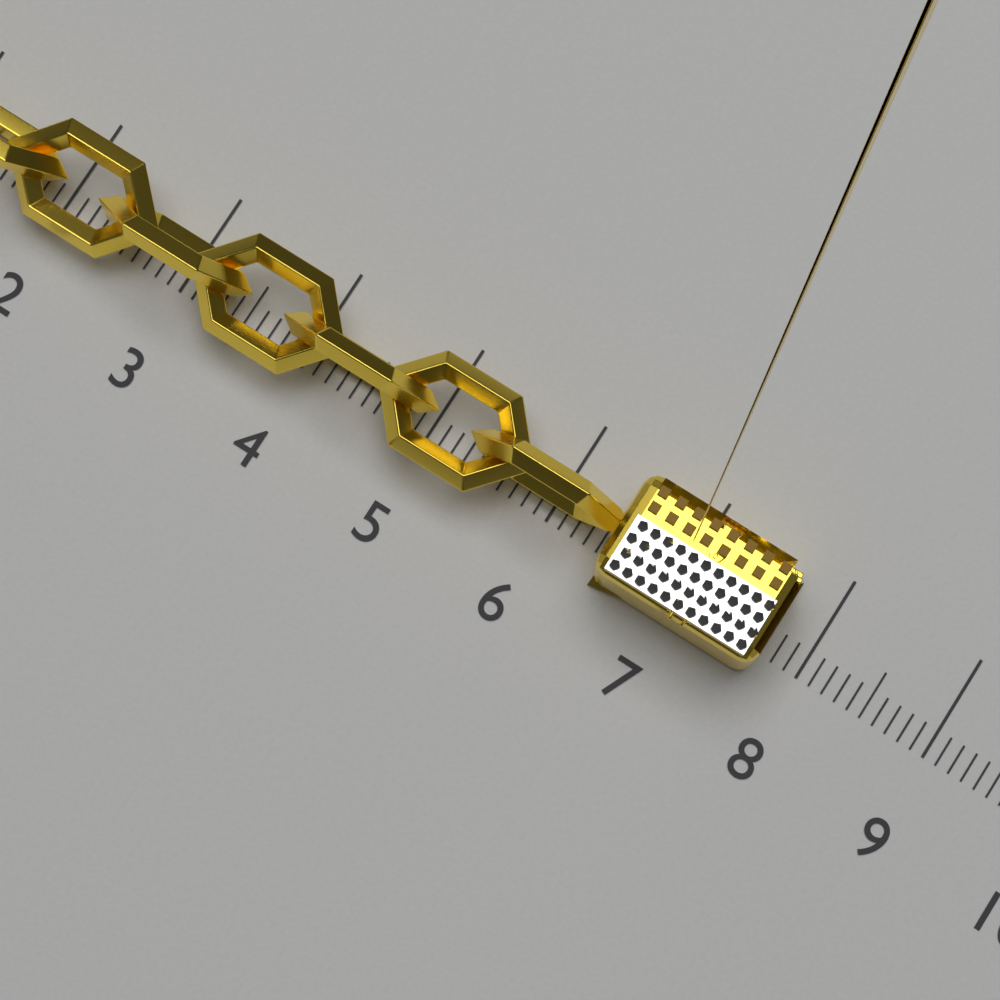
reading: 7.7 (no unit)
